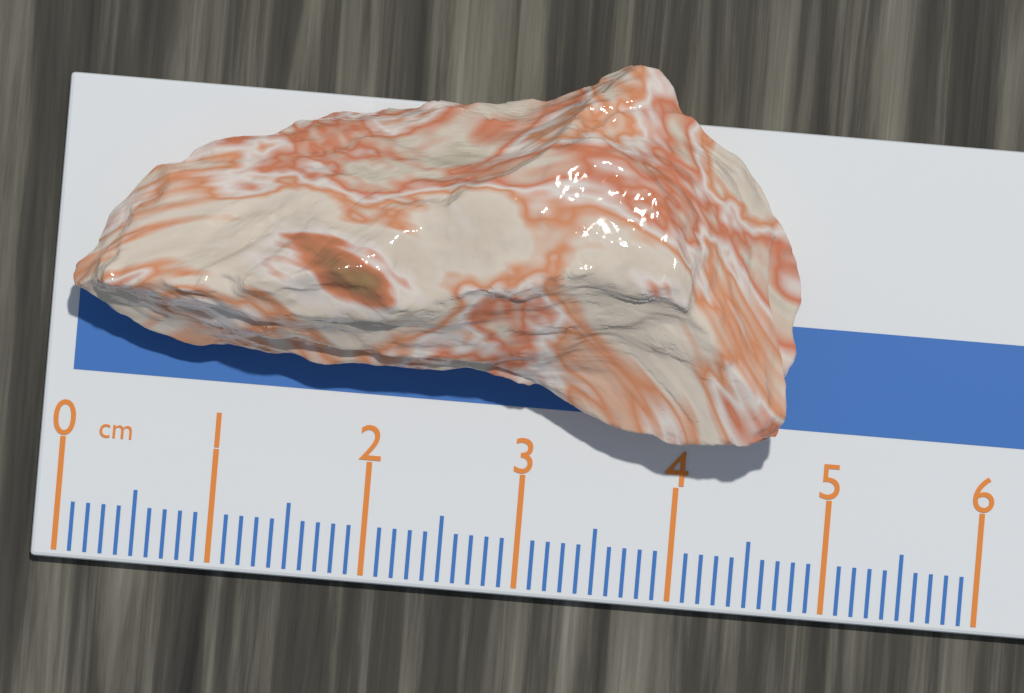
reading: 4.7 cm
